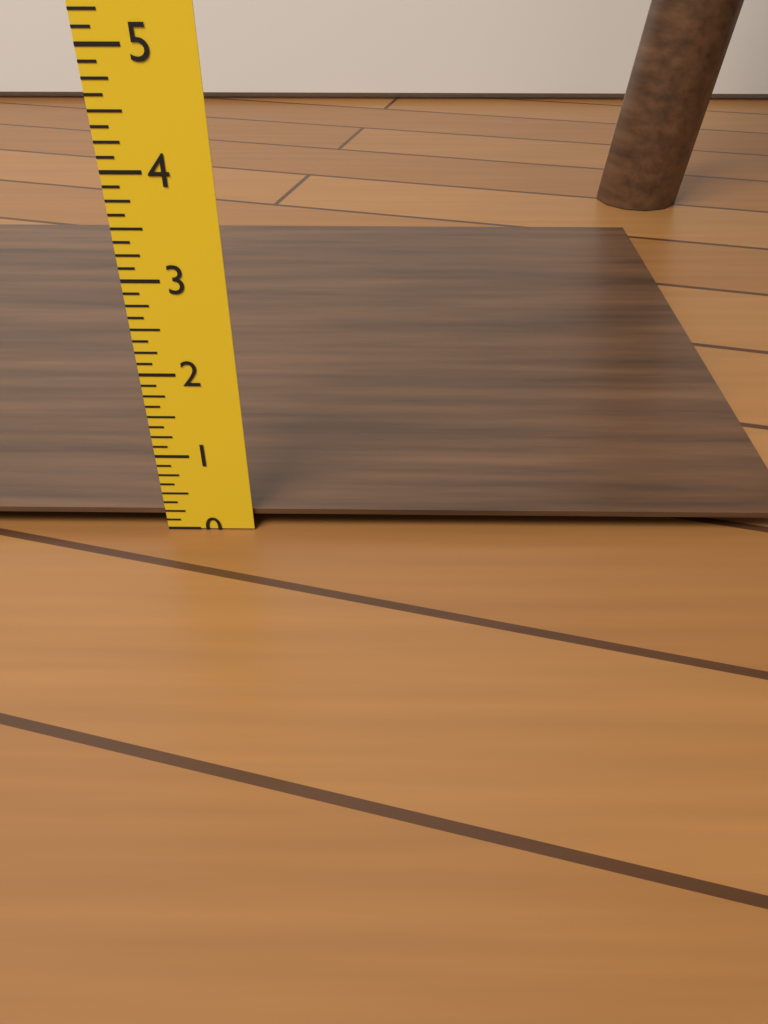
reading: 0.250 in
